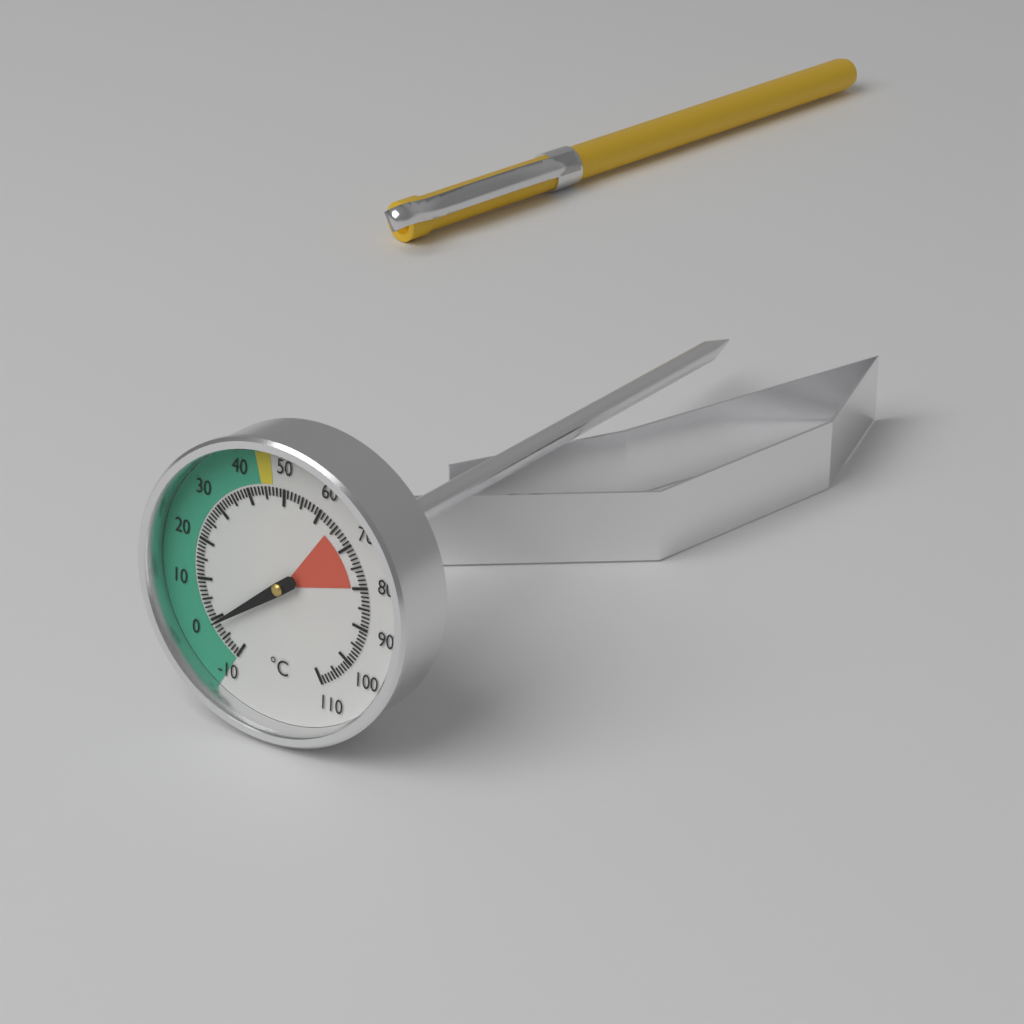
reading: -1 °C
